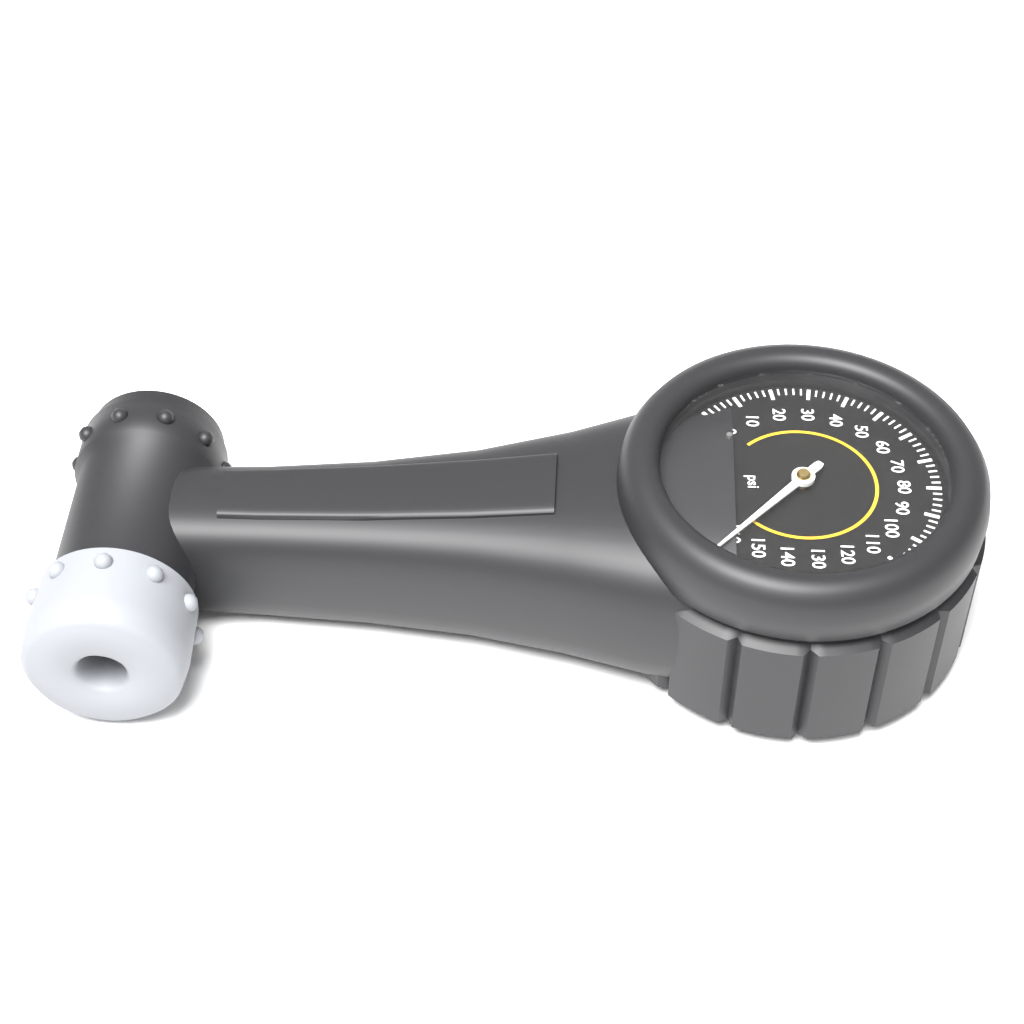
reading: 158 psi
